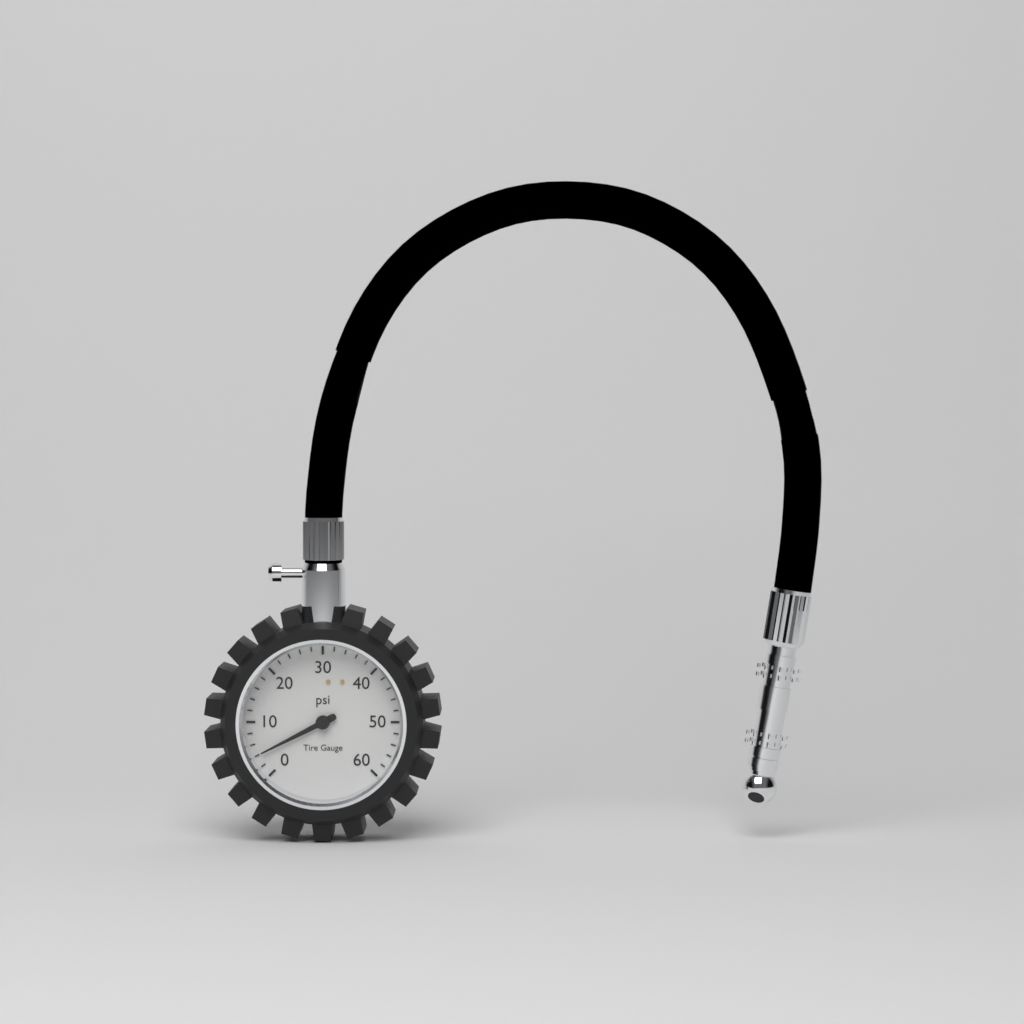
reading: 4 psi
